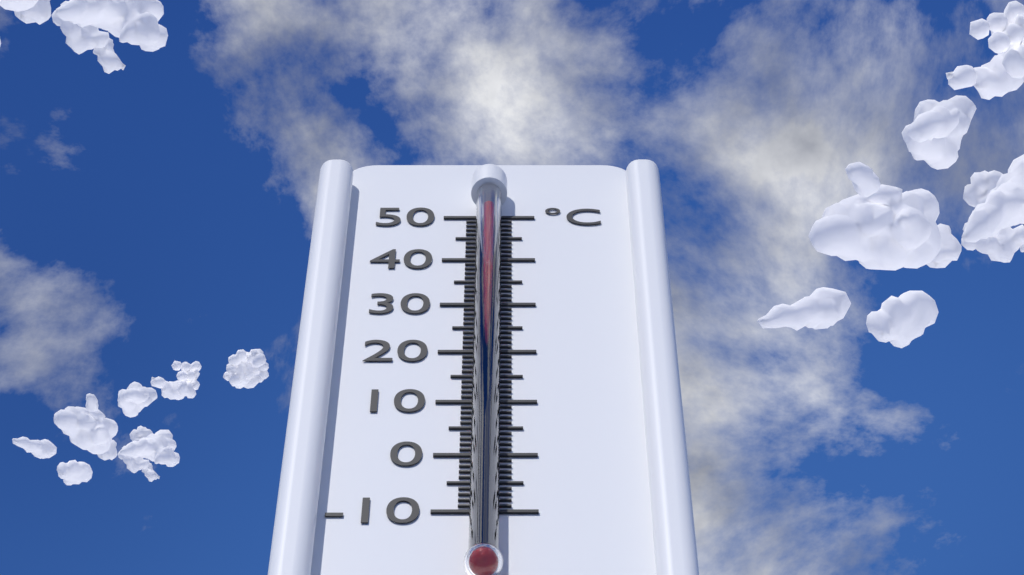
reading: 49 °C
